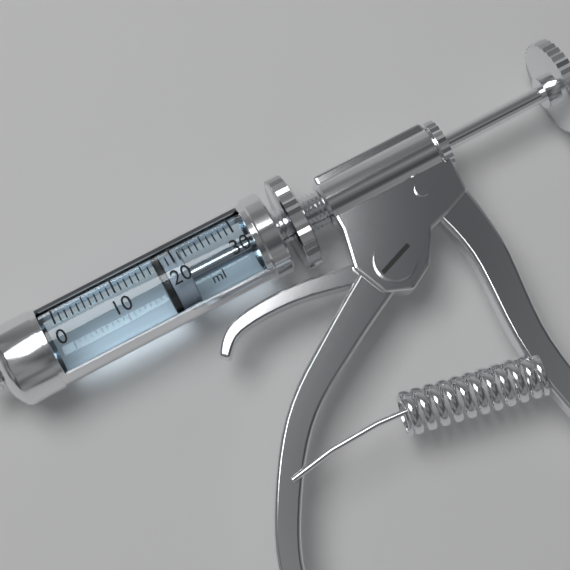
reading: 17 ml
